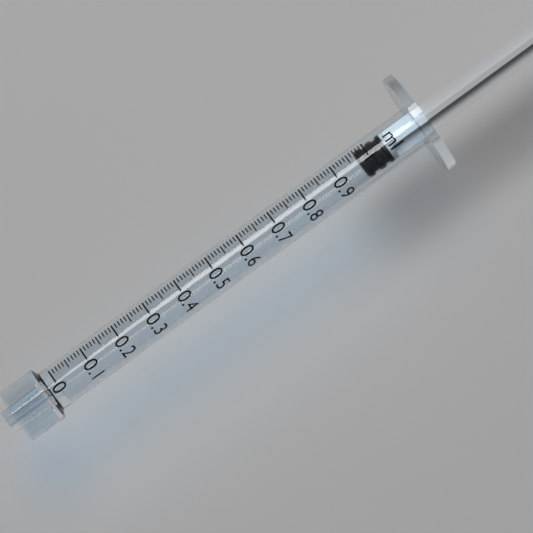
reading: 0.97 ml
